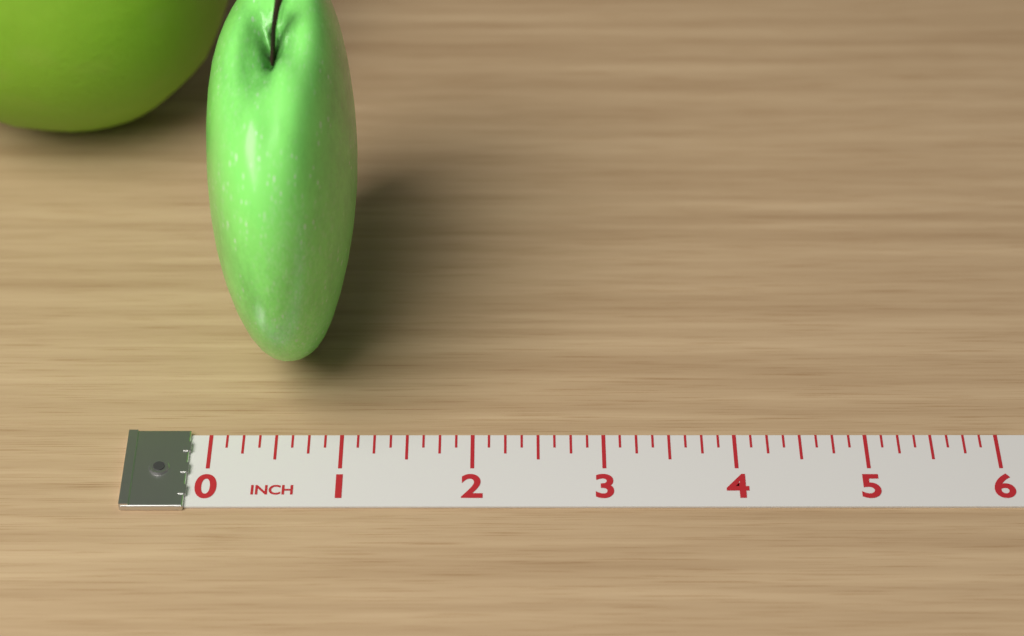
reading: 1.125 inch
